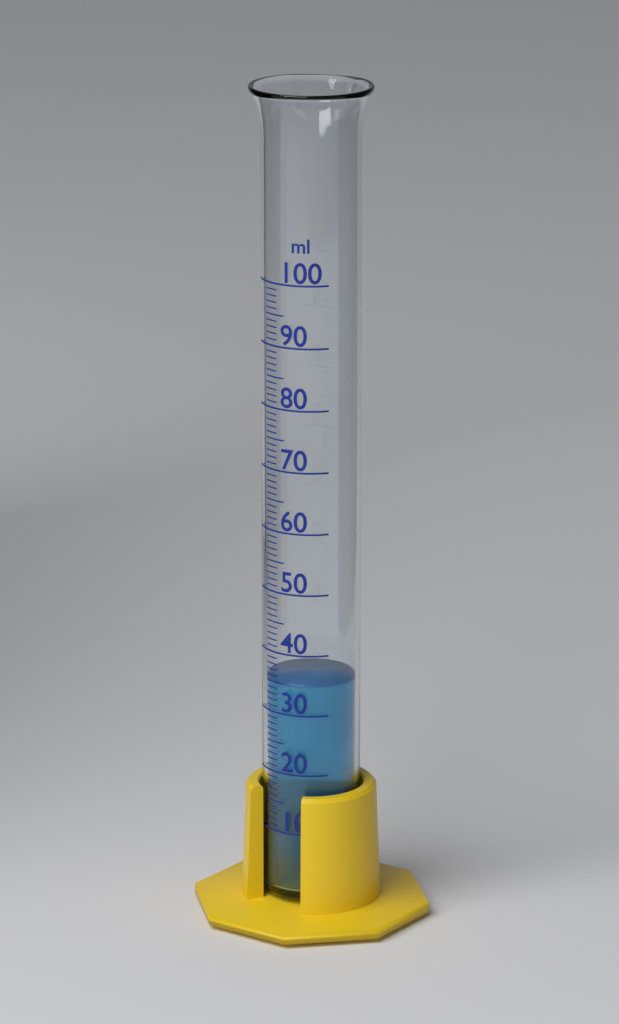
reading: 35 ml
